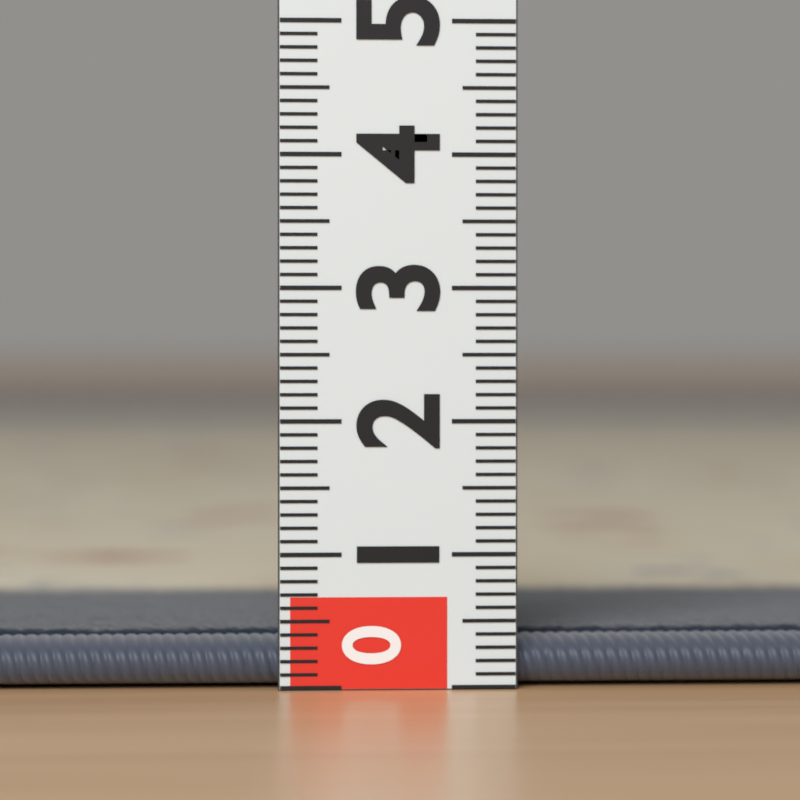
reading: 0.4 (no unit)
